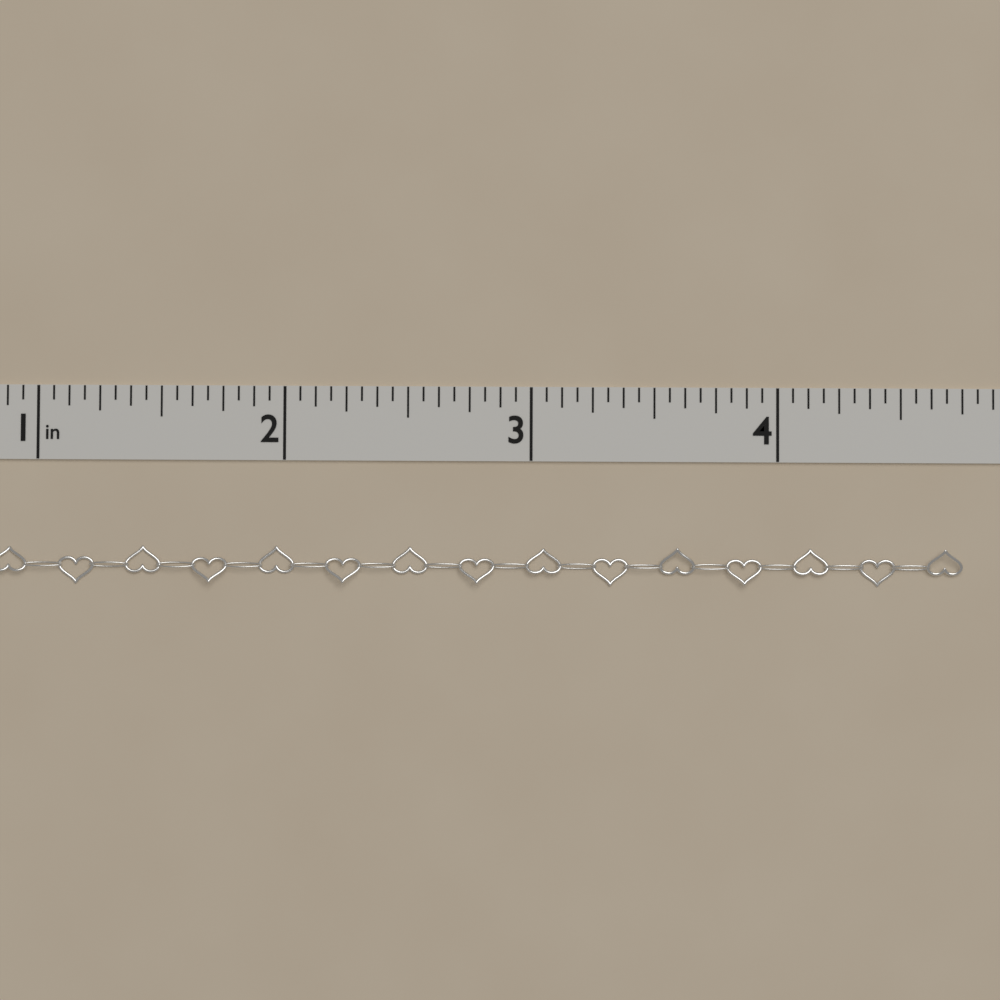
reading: 4.7500 in
